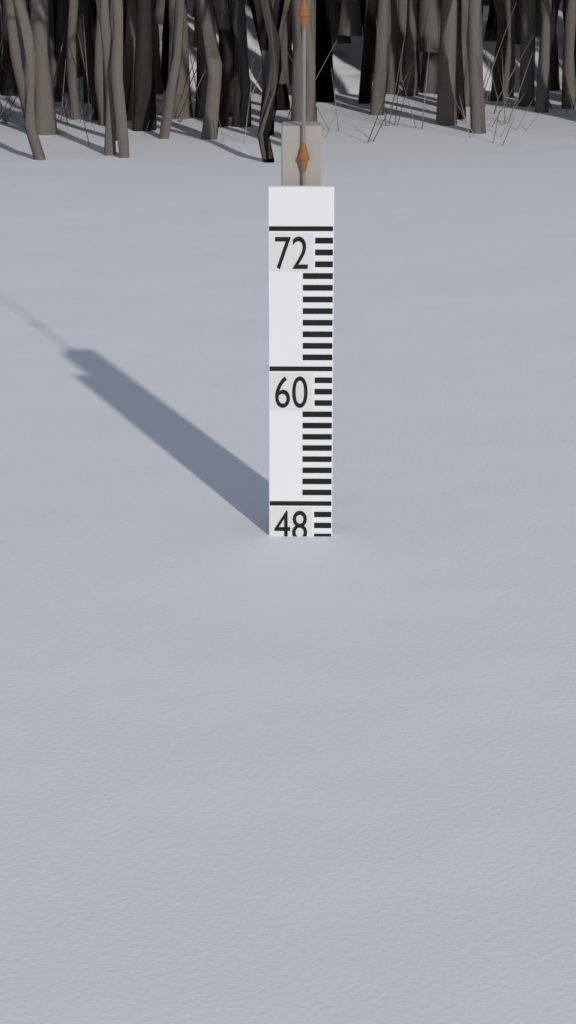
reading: 45 (no unit)
